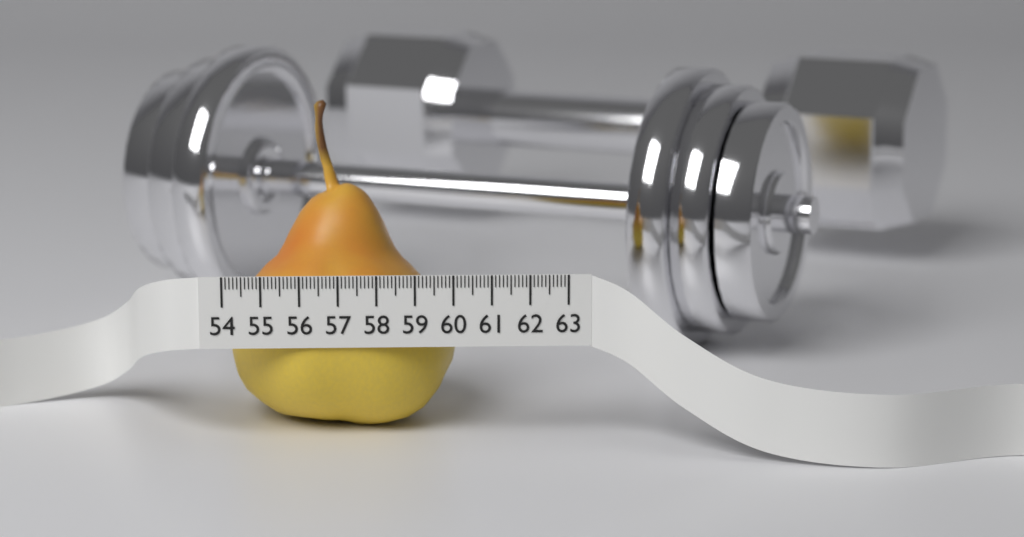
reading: 60.1 (no unit)
